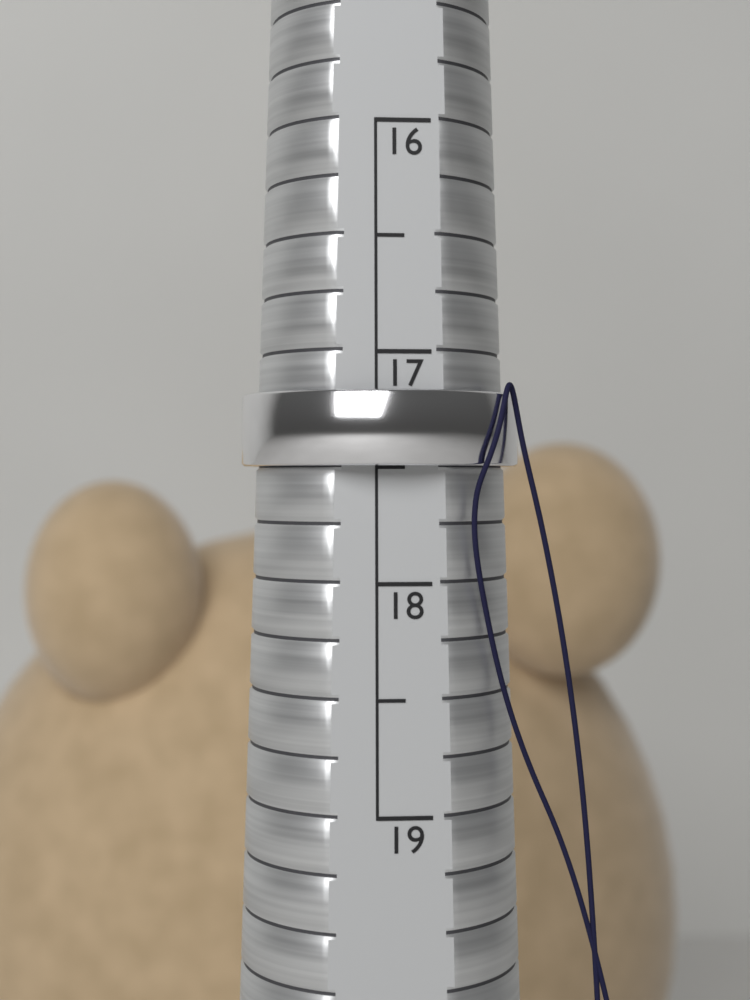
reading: 17.5 (no unit)
